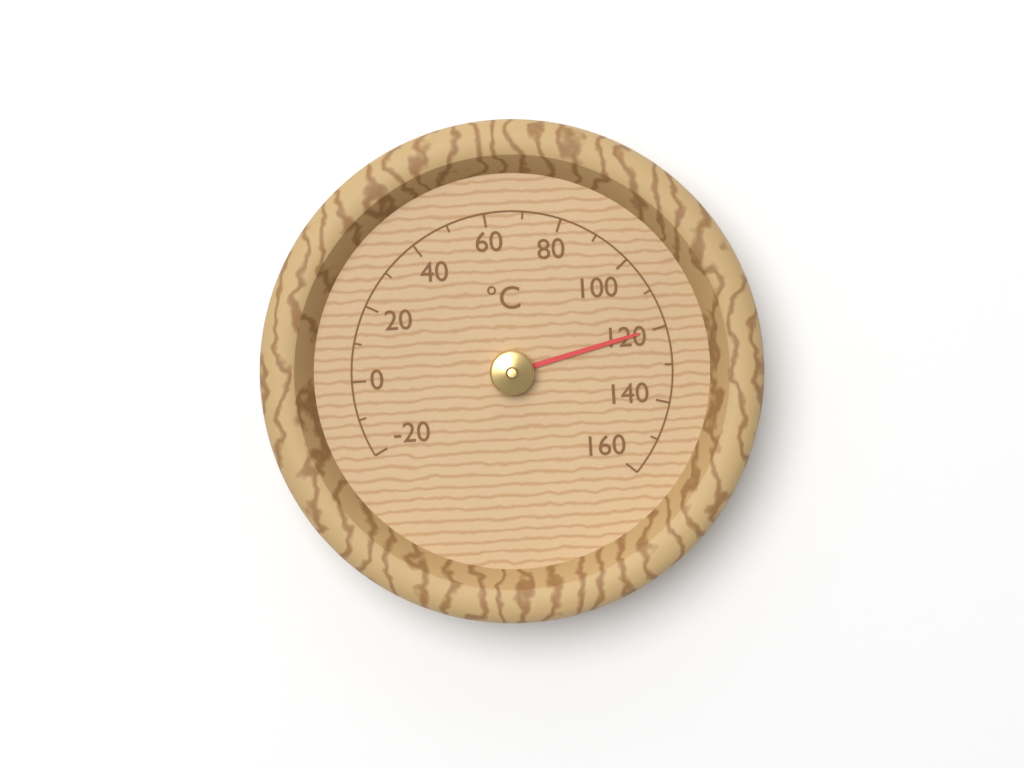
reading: 120 °C
